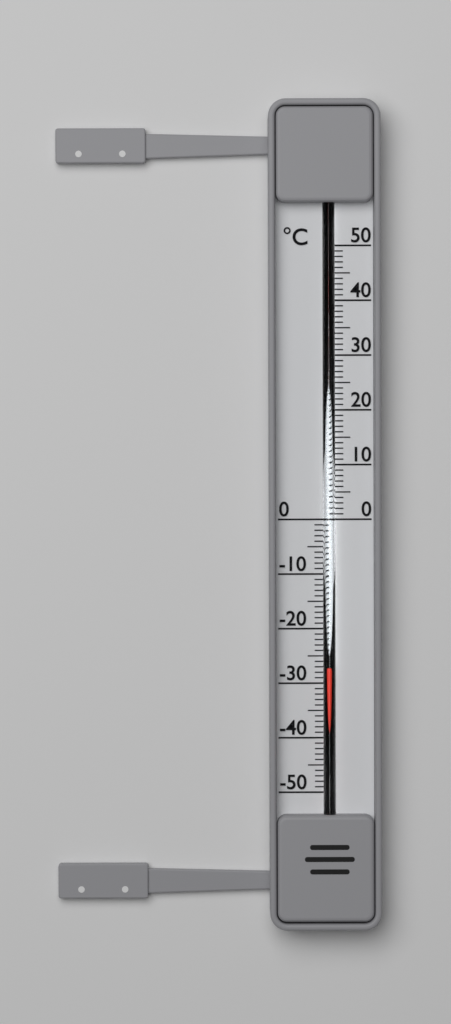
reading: -27 °C
